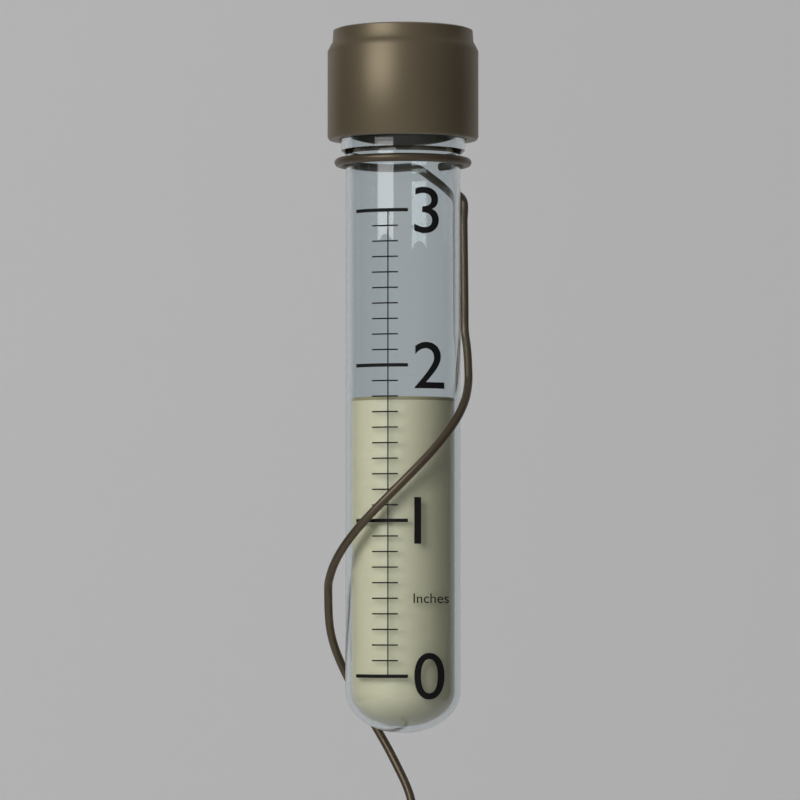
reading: 1.8 in
